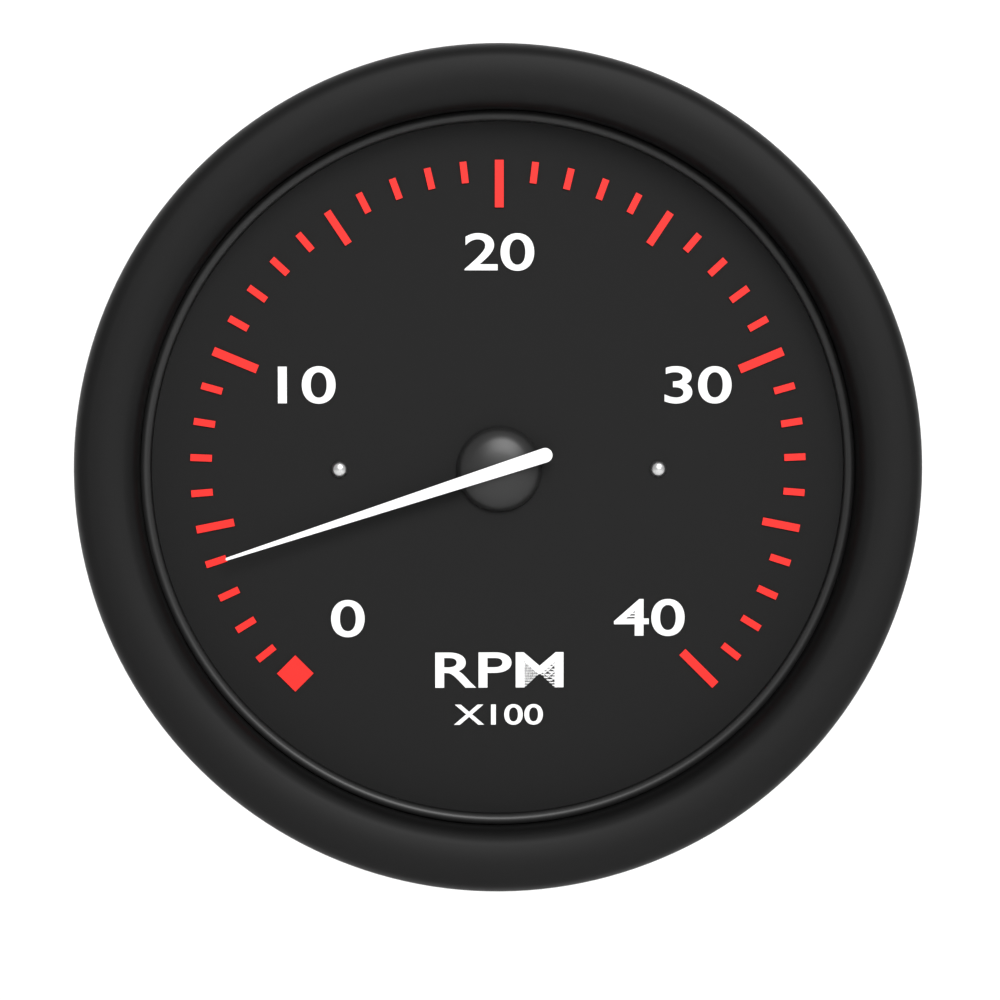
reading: 4 RPM x100
